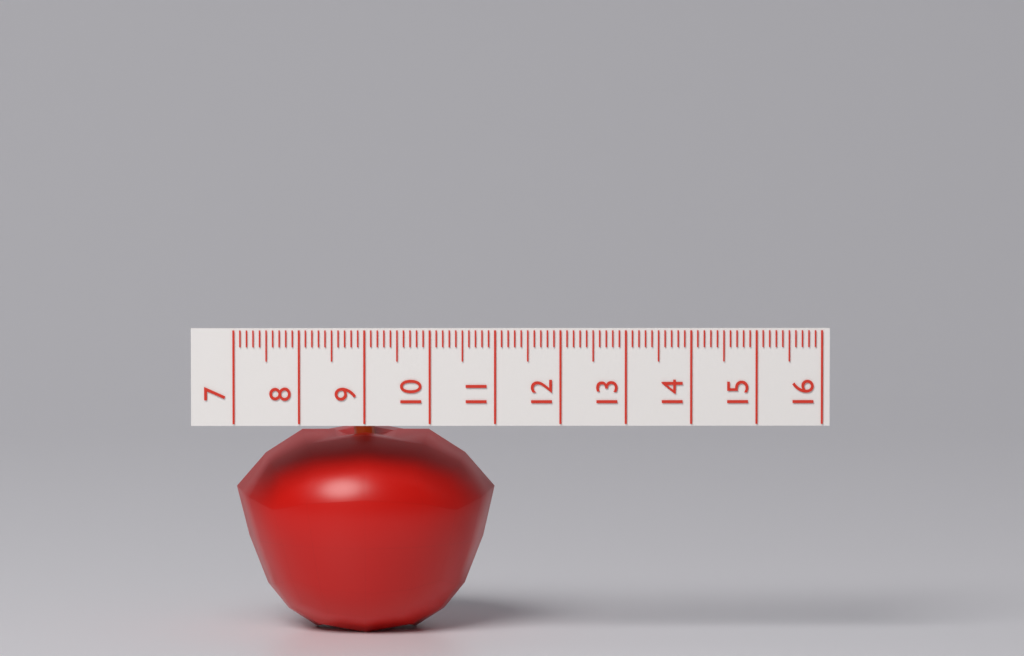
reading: 11.0 (no unit)
